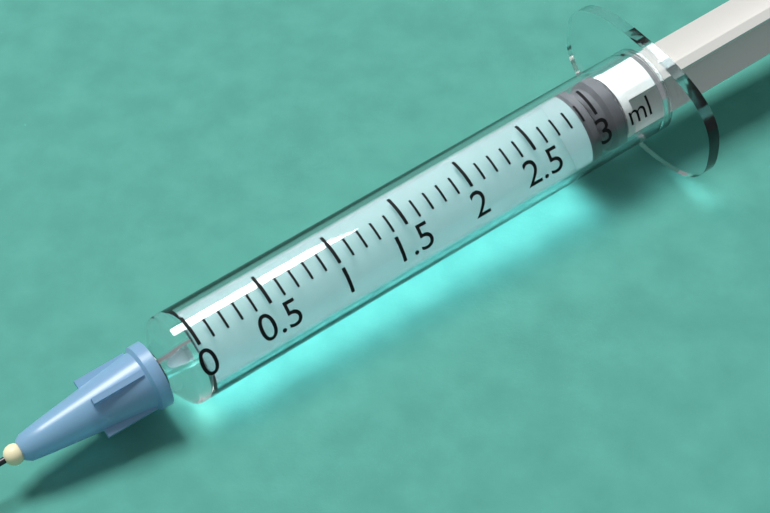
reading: 2.9 ml
